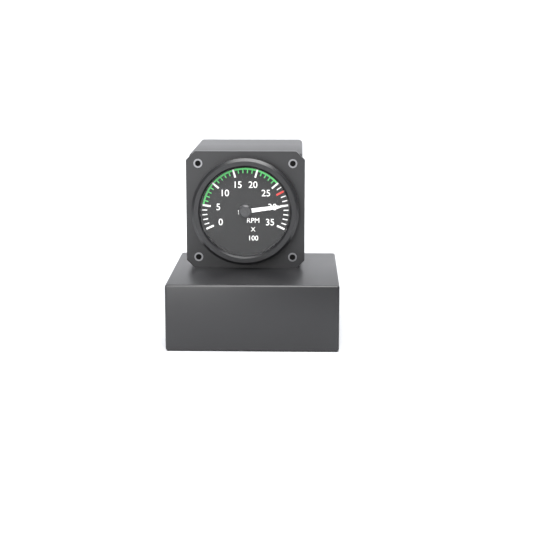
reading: 3000 RPM
